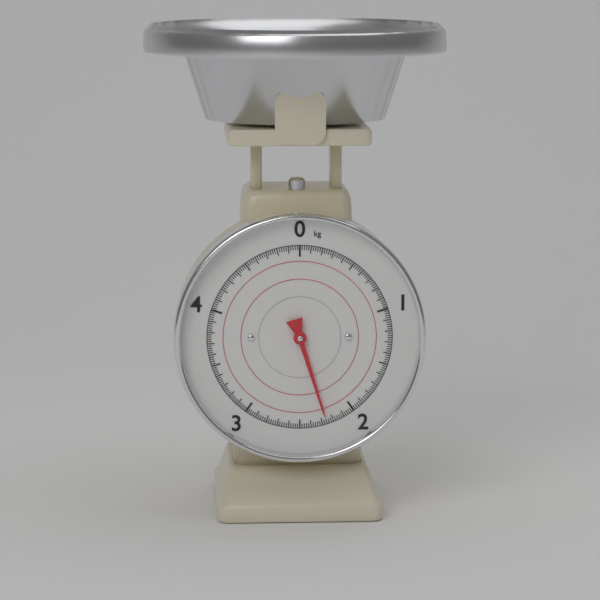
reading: 2.26 kg
